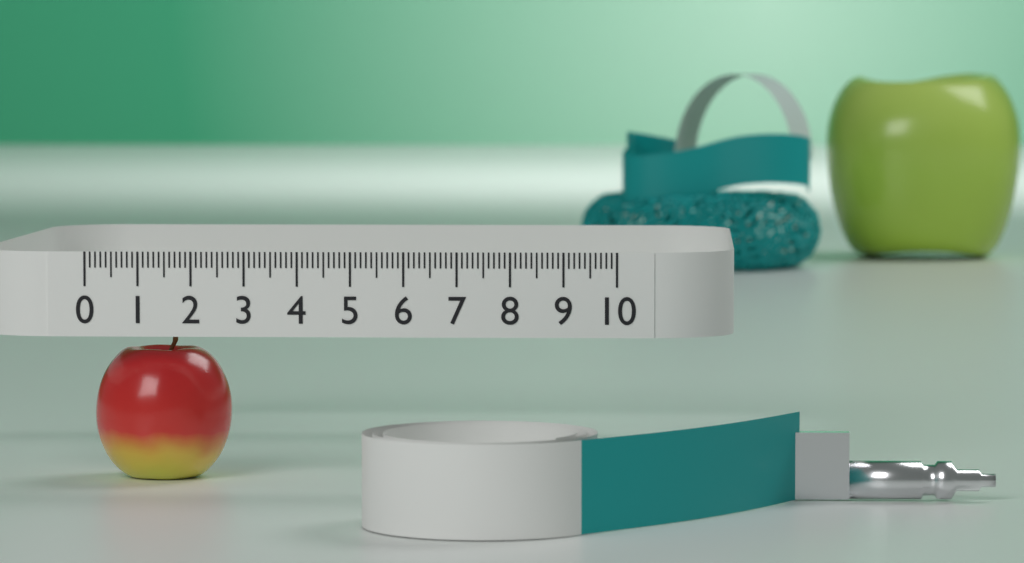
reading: 2.6 (no unit)
